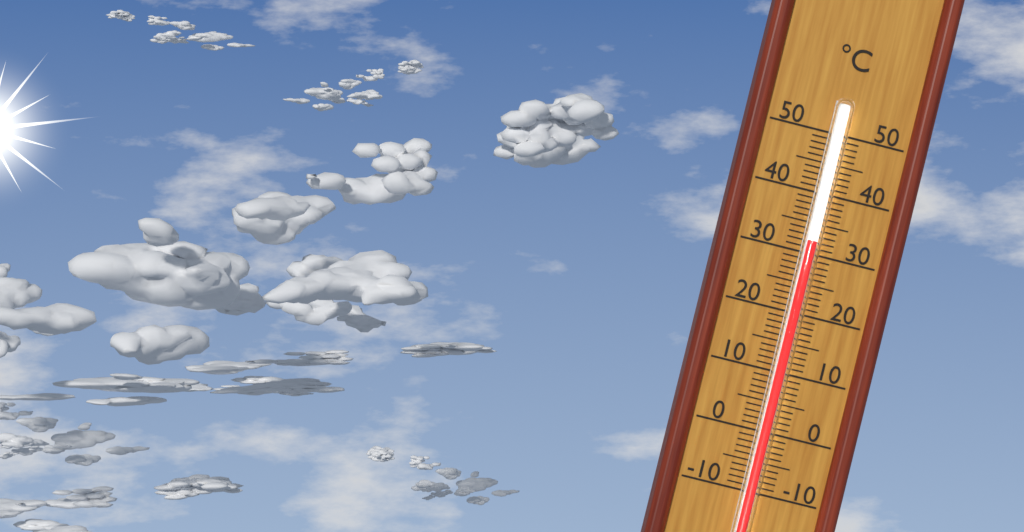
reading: 32 °C
